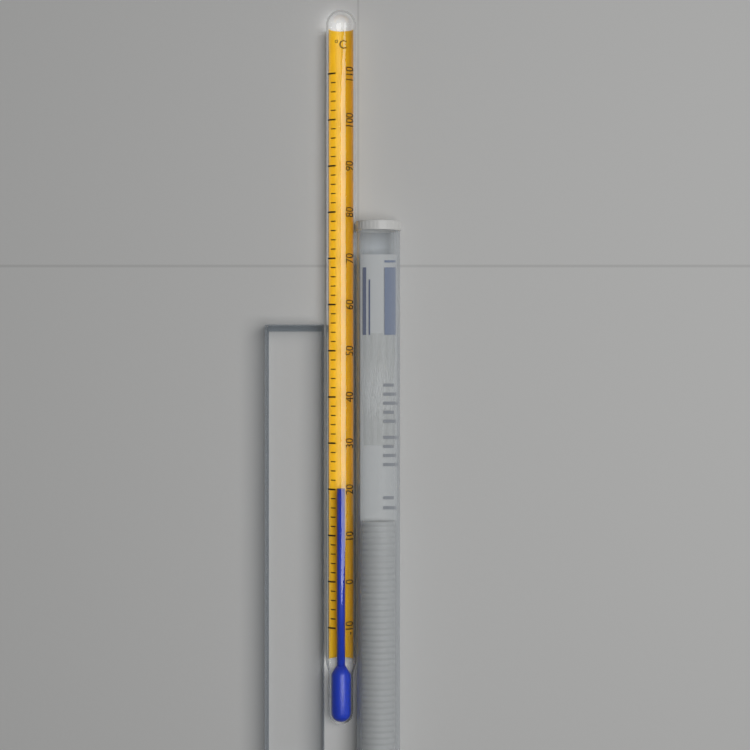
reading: 20 °C
